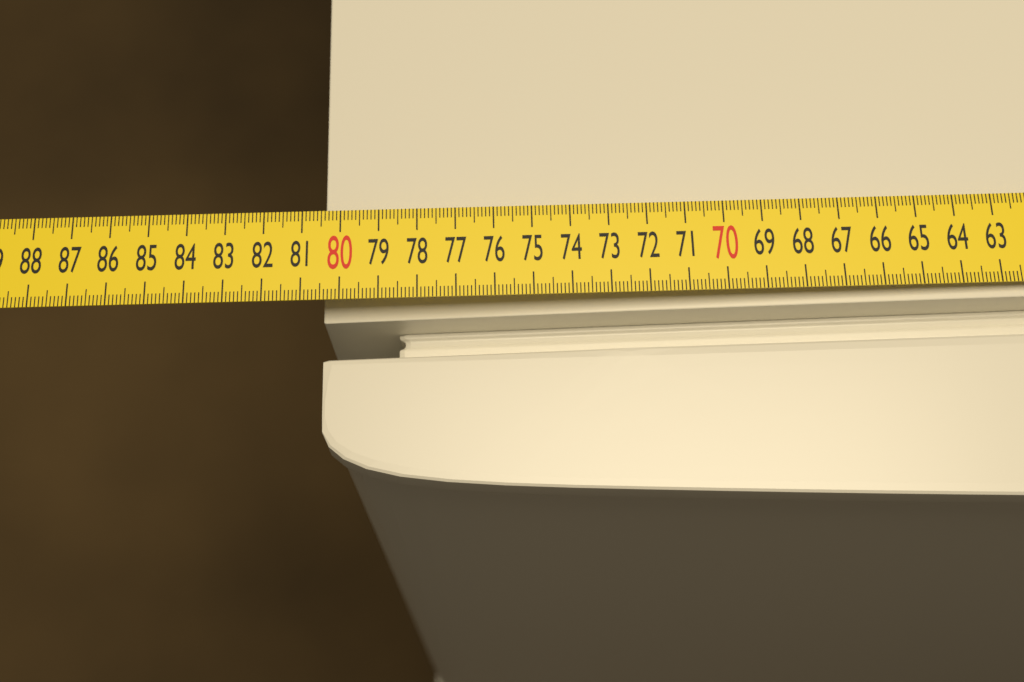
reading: 80.5 cm
